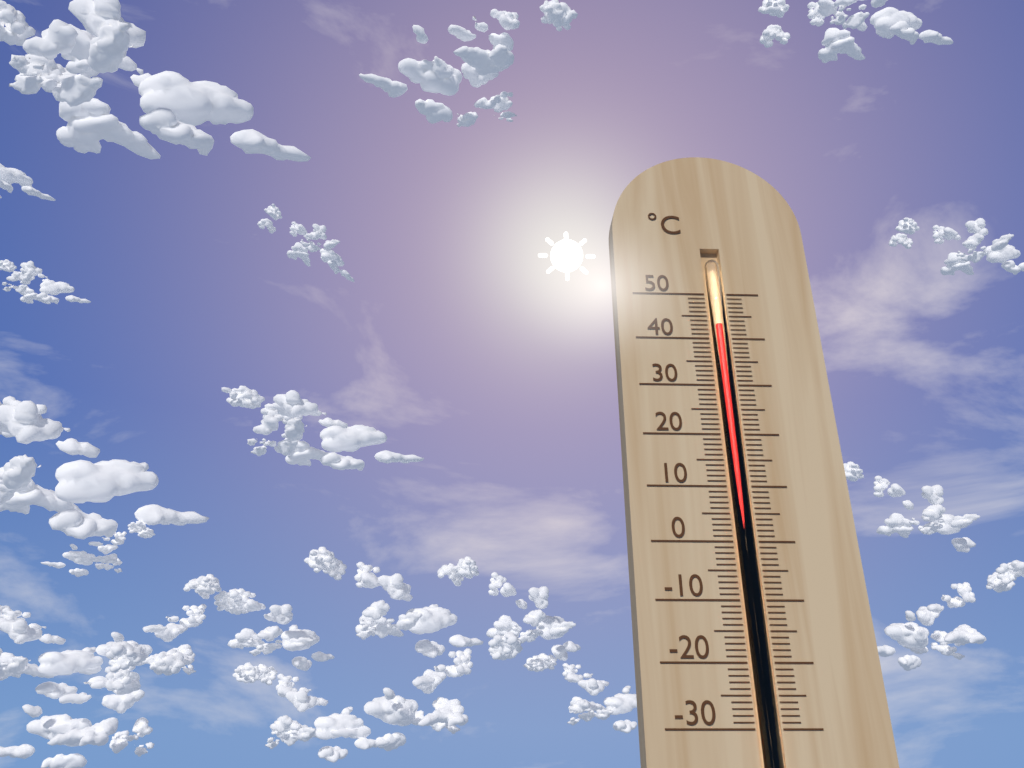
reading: 43 °C
